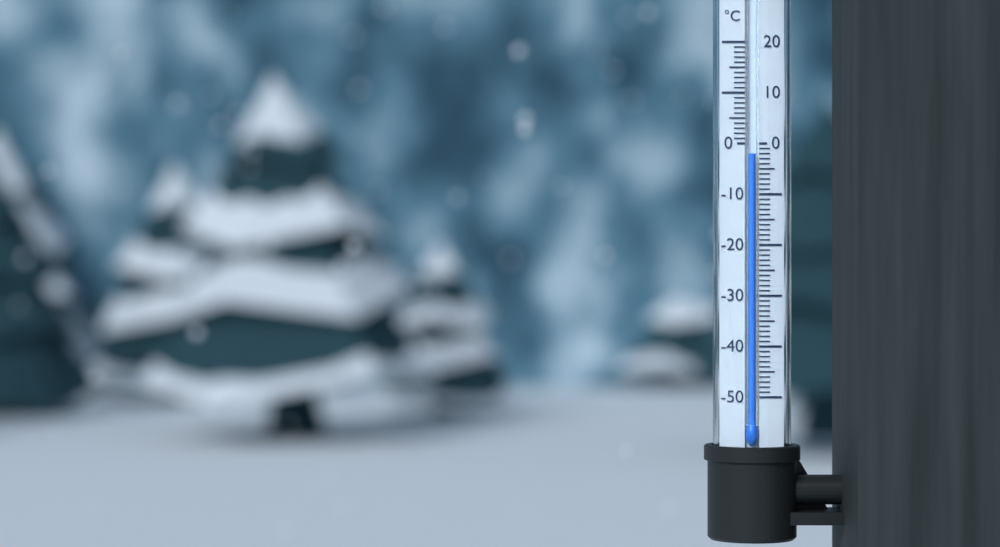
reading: -2 °C
